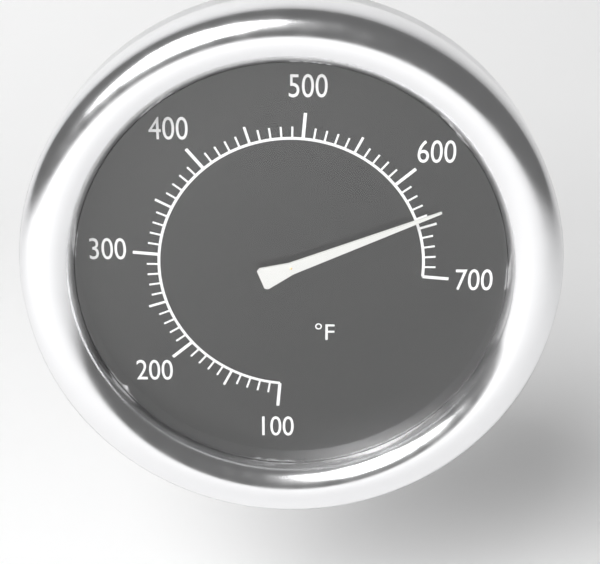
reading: 640 °F
